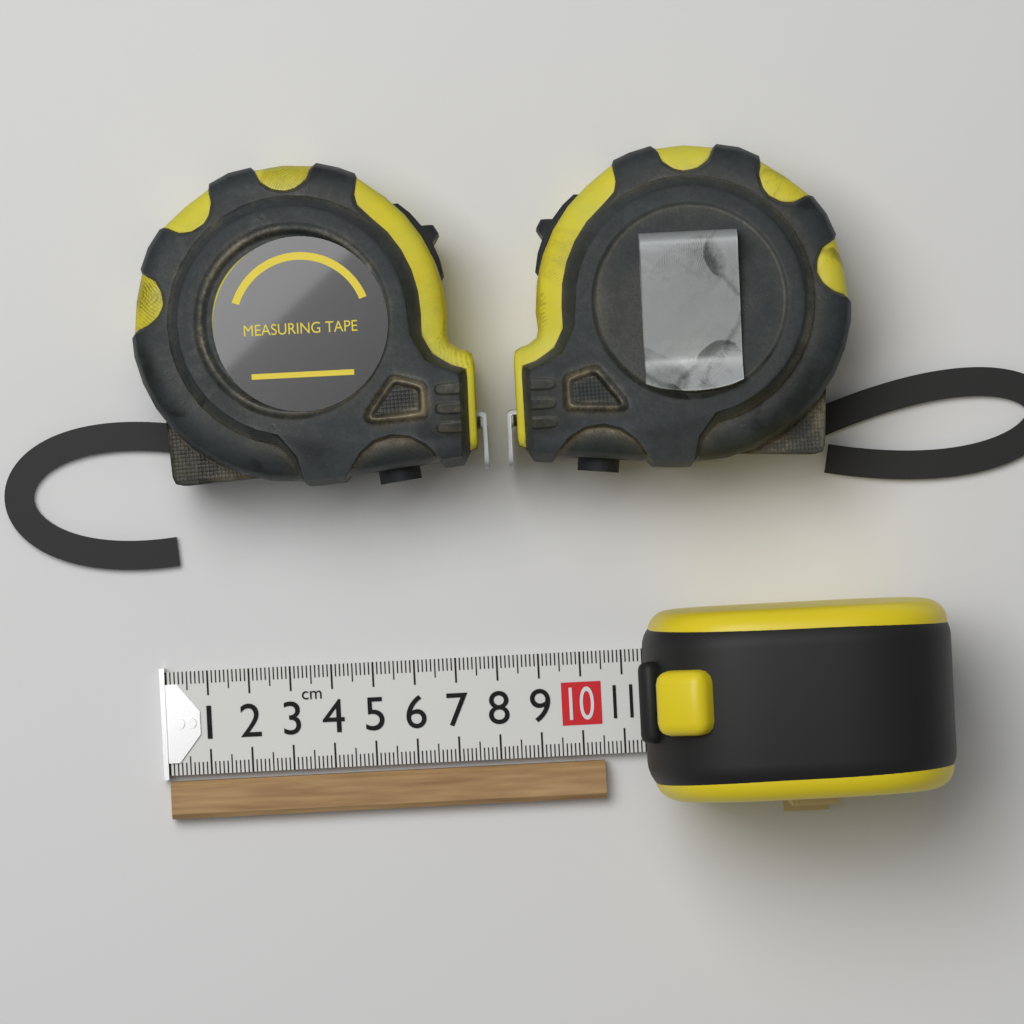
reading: 10.5 cm
